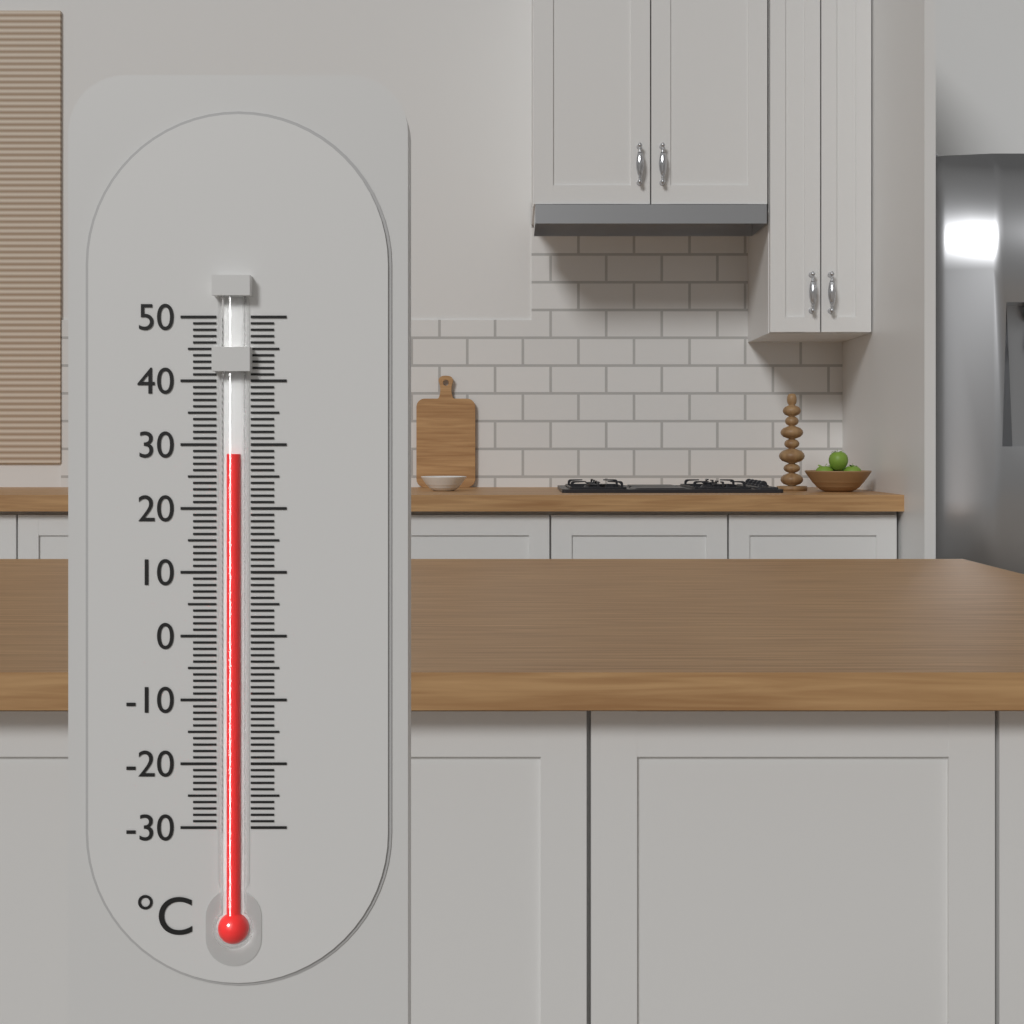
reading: 28.5 °C
